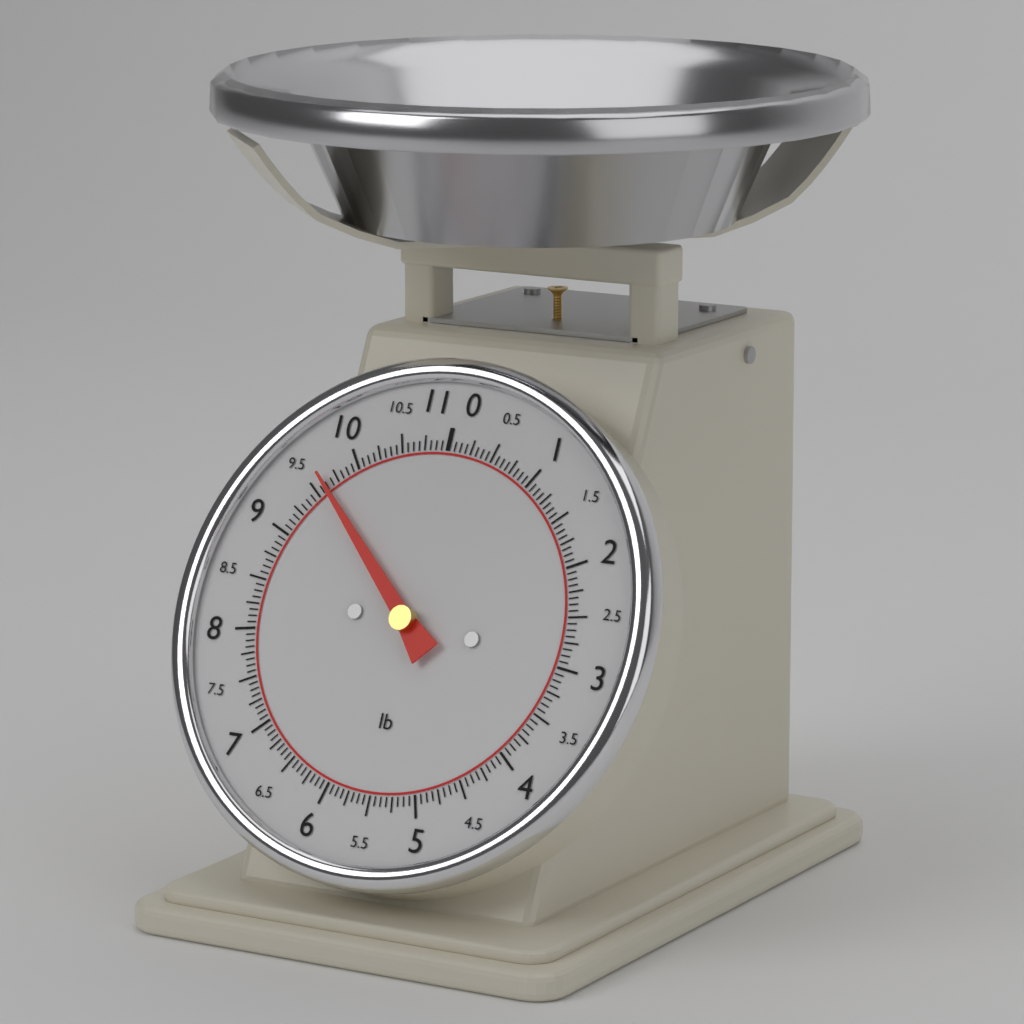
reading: 9.6250 lb
